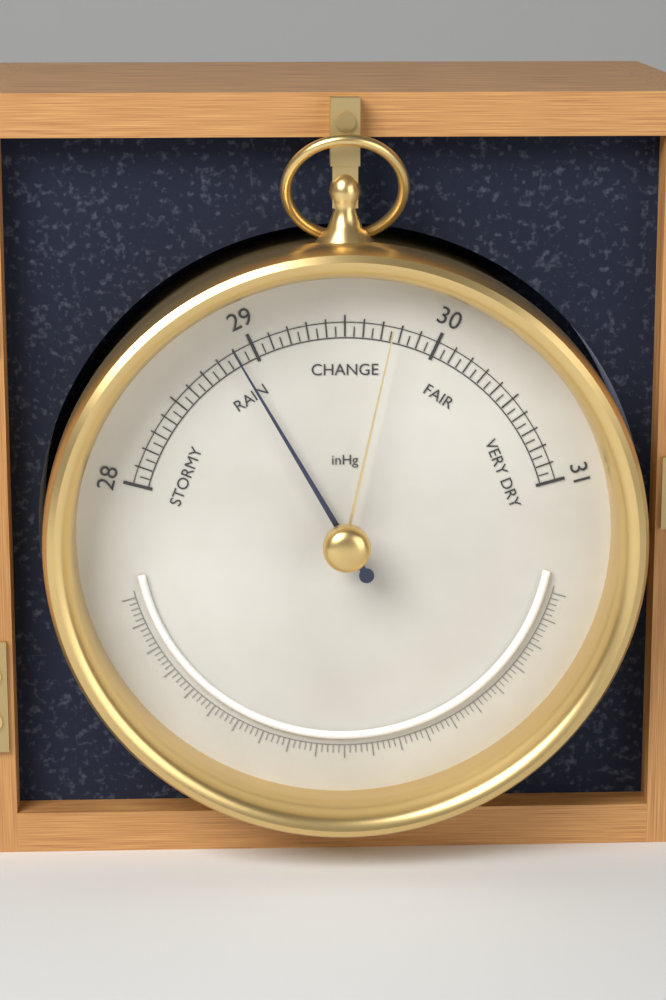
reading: 28.90 inHg
